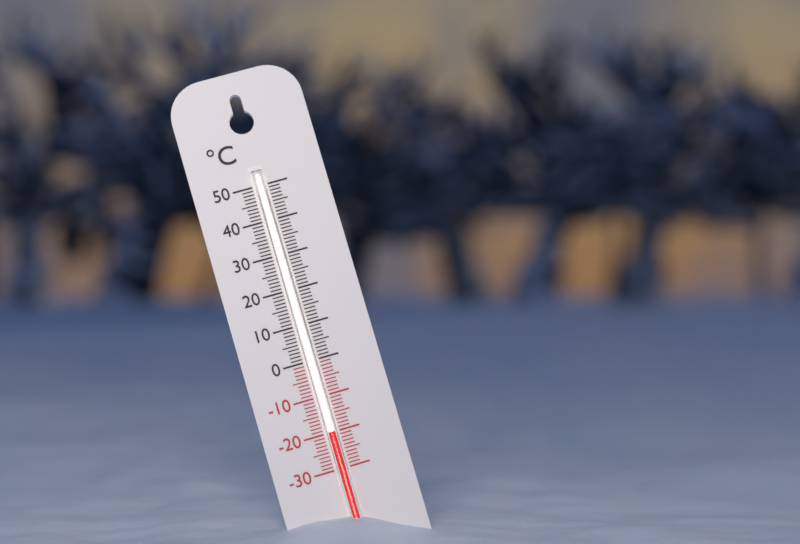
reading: -20 °C
